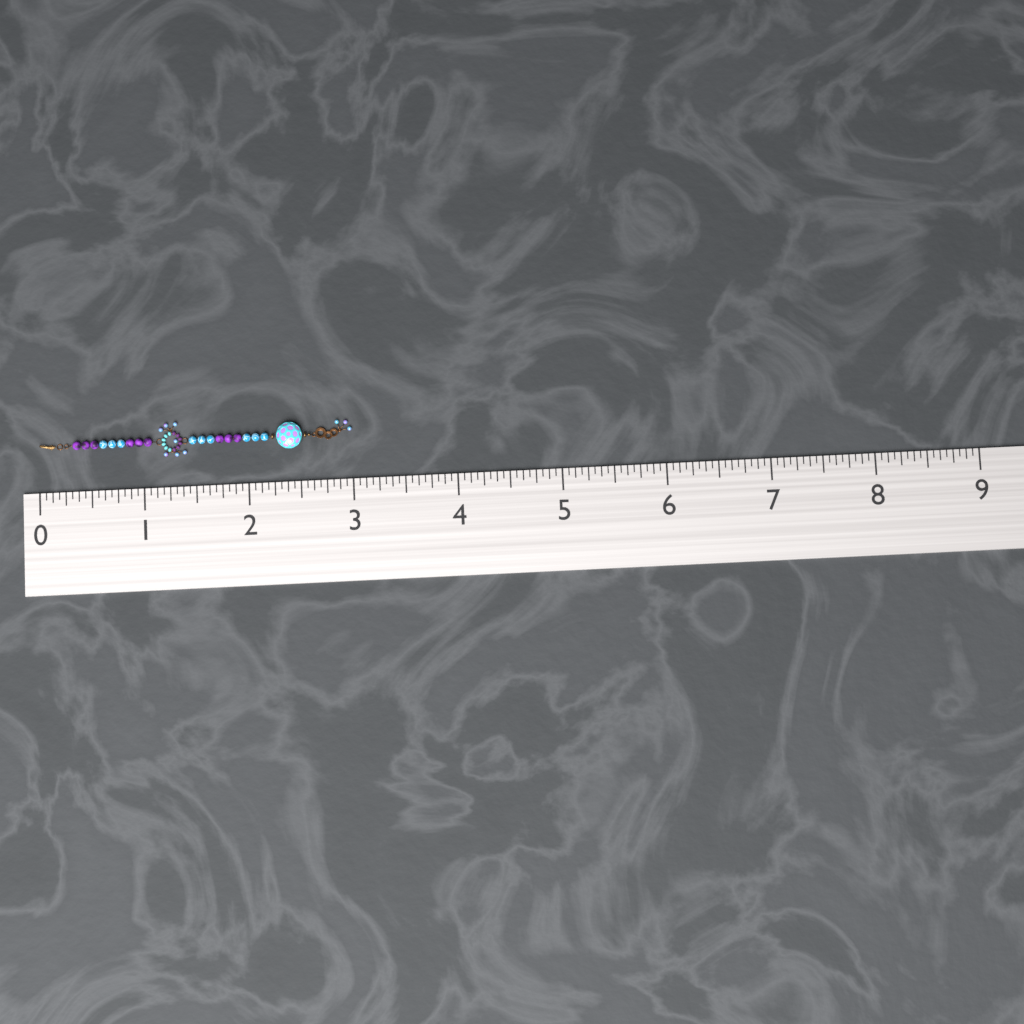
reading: 3.0000 (no unit)
